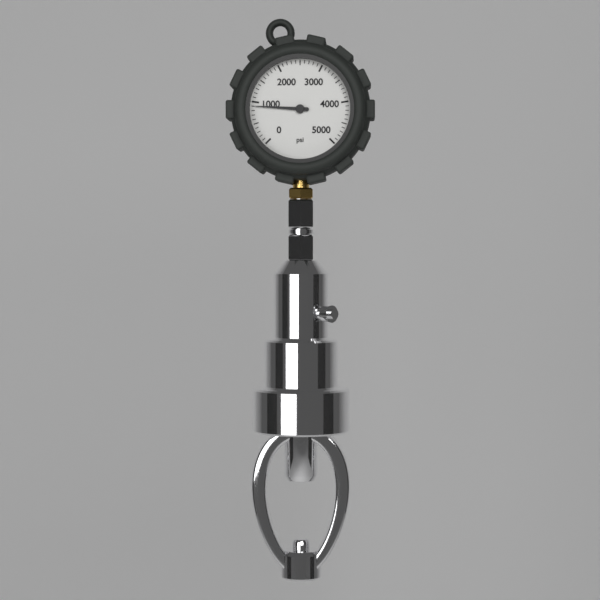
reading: 900 psi
